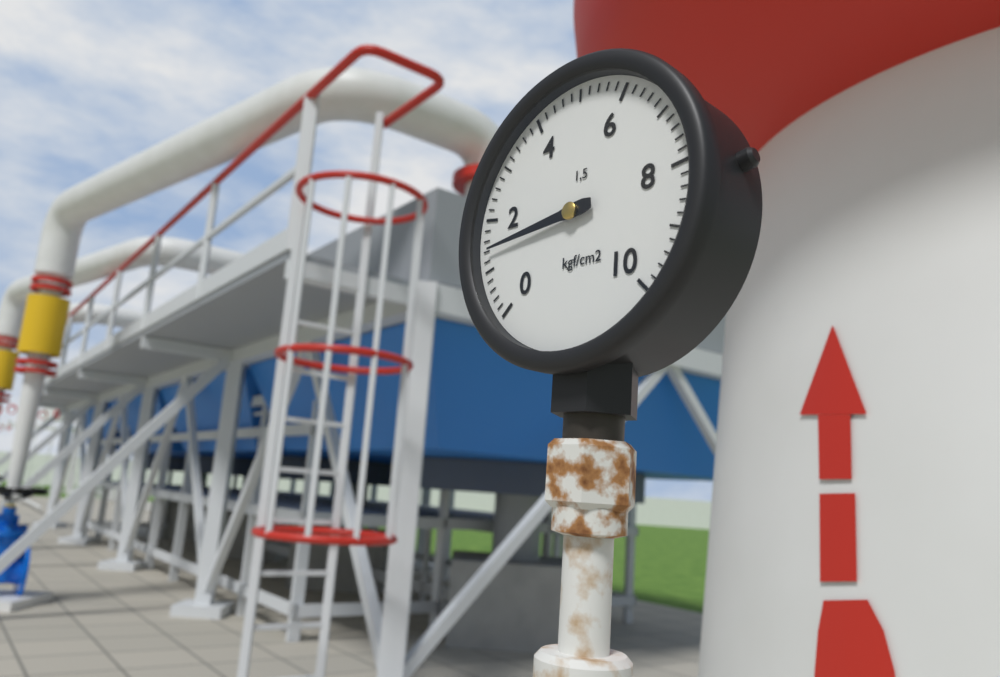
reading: 1.4 kgf/cm²
